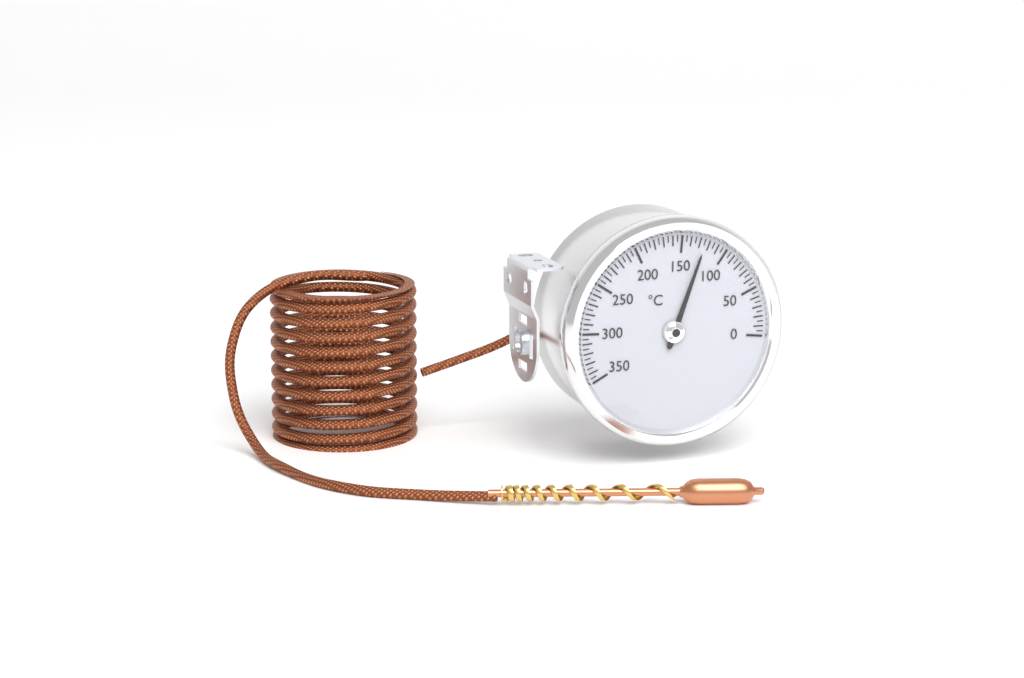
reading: 125 °C
